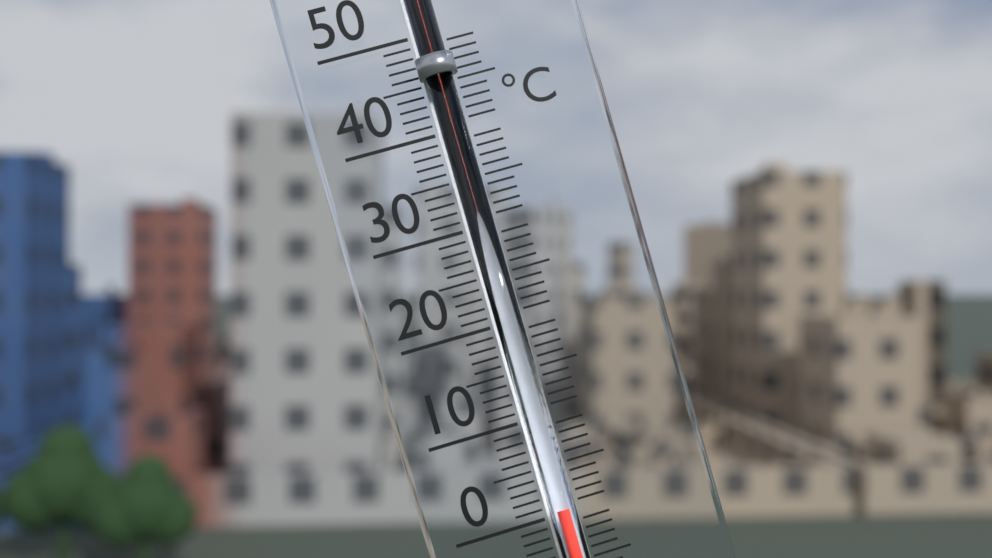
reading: 1 °C
